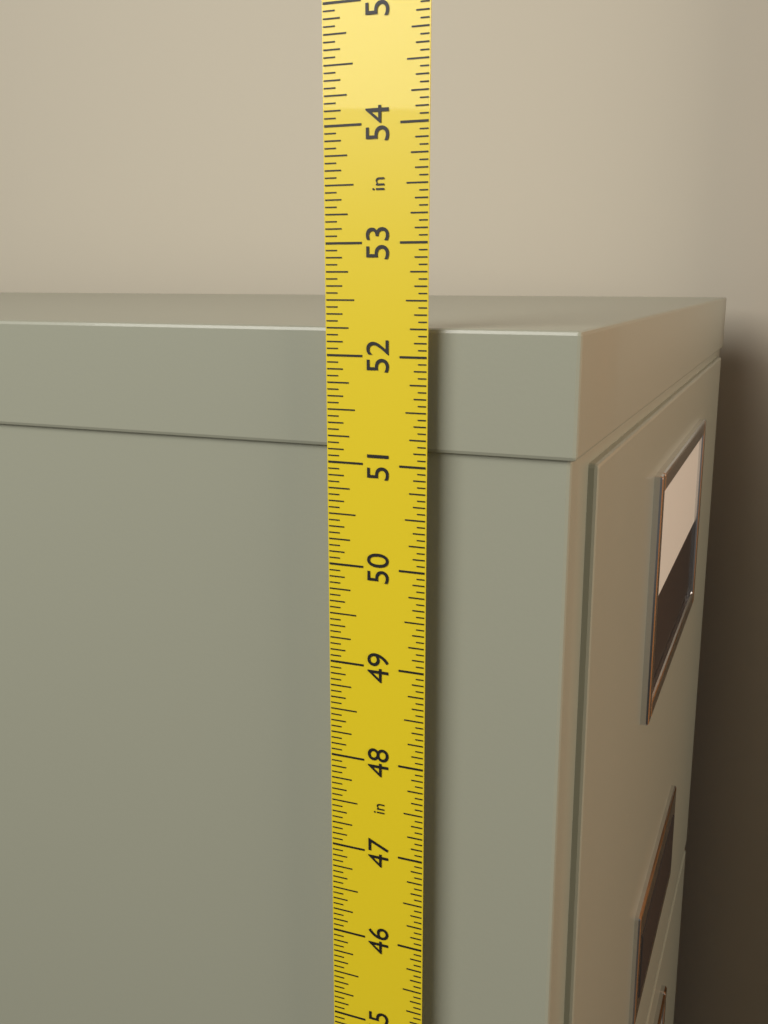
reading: 52.2500 in
